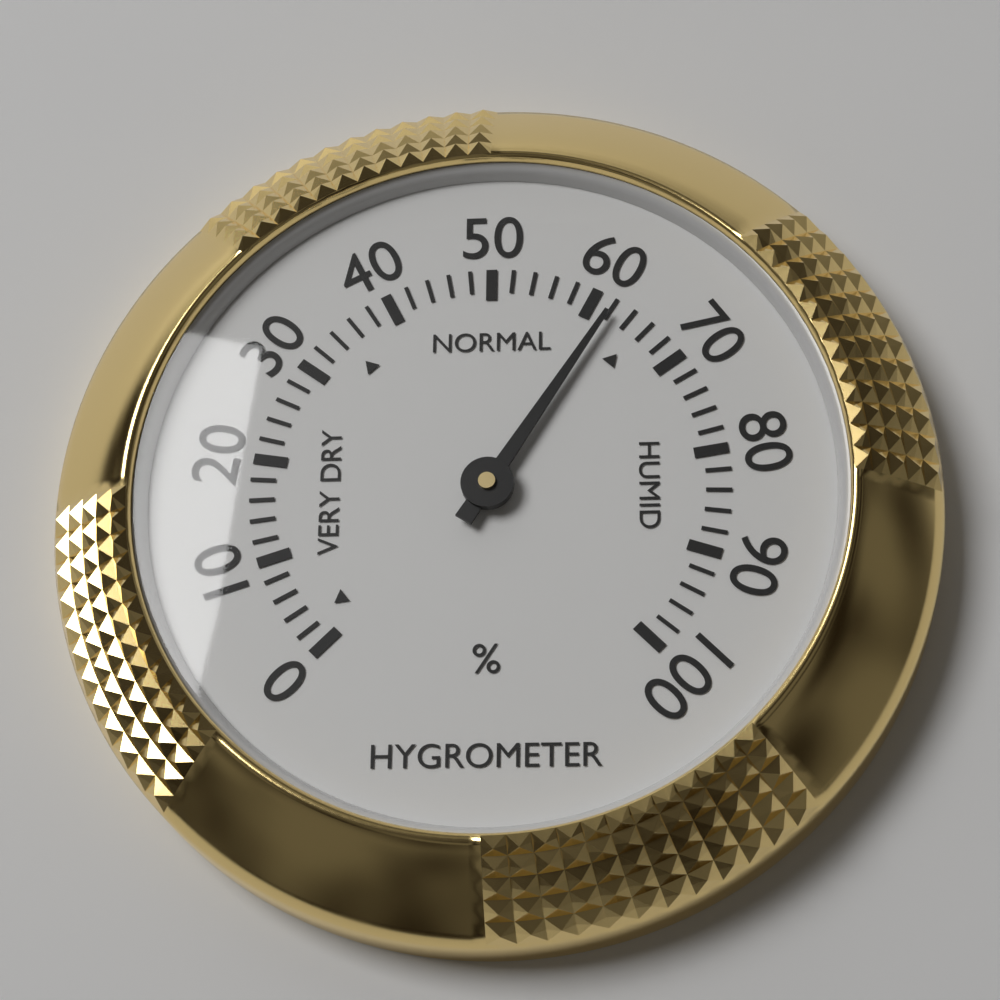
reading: 62 %
